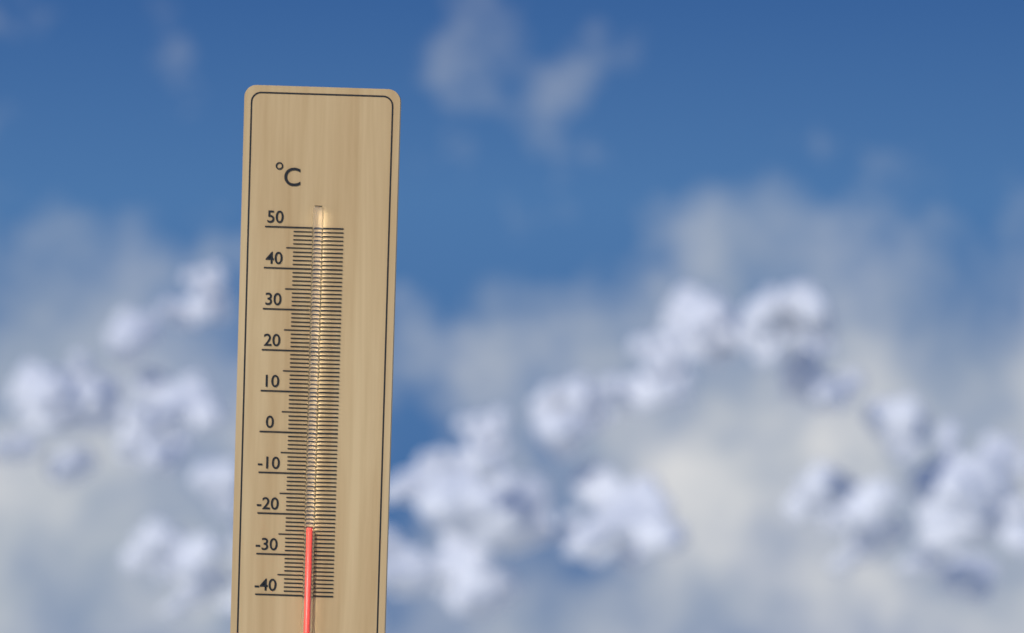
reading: -23 °C
